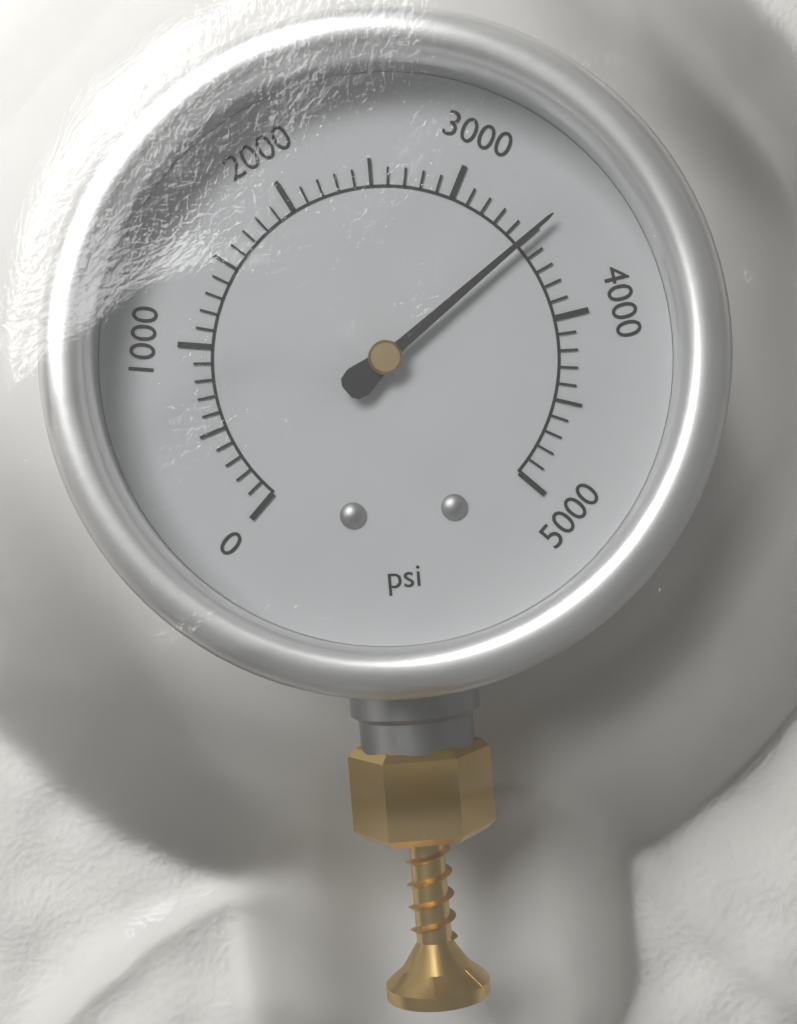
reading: 3500 psi
